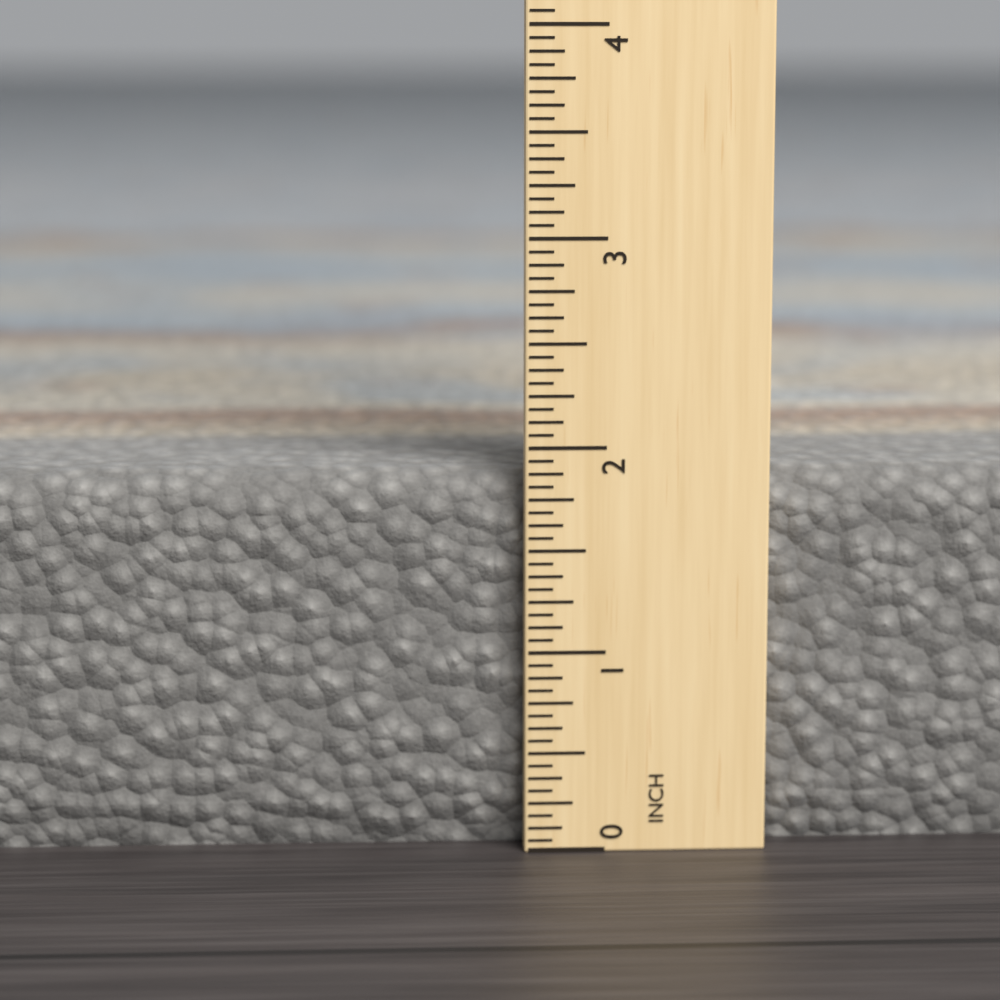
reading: 1.8750 in
